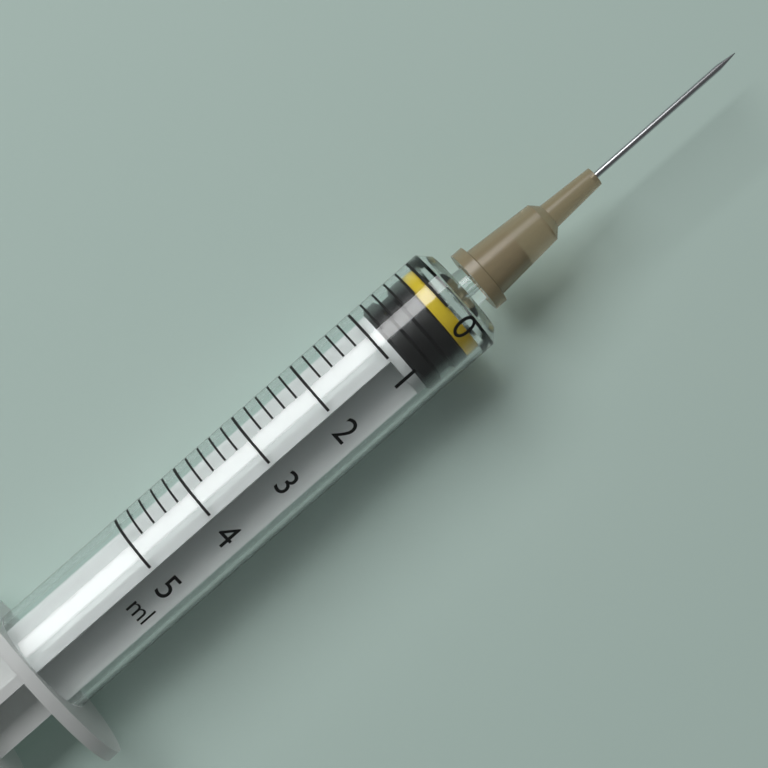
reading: 0.2 ml
